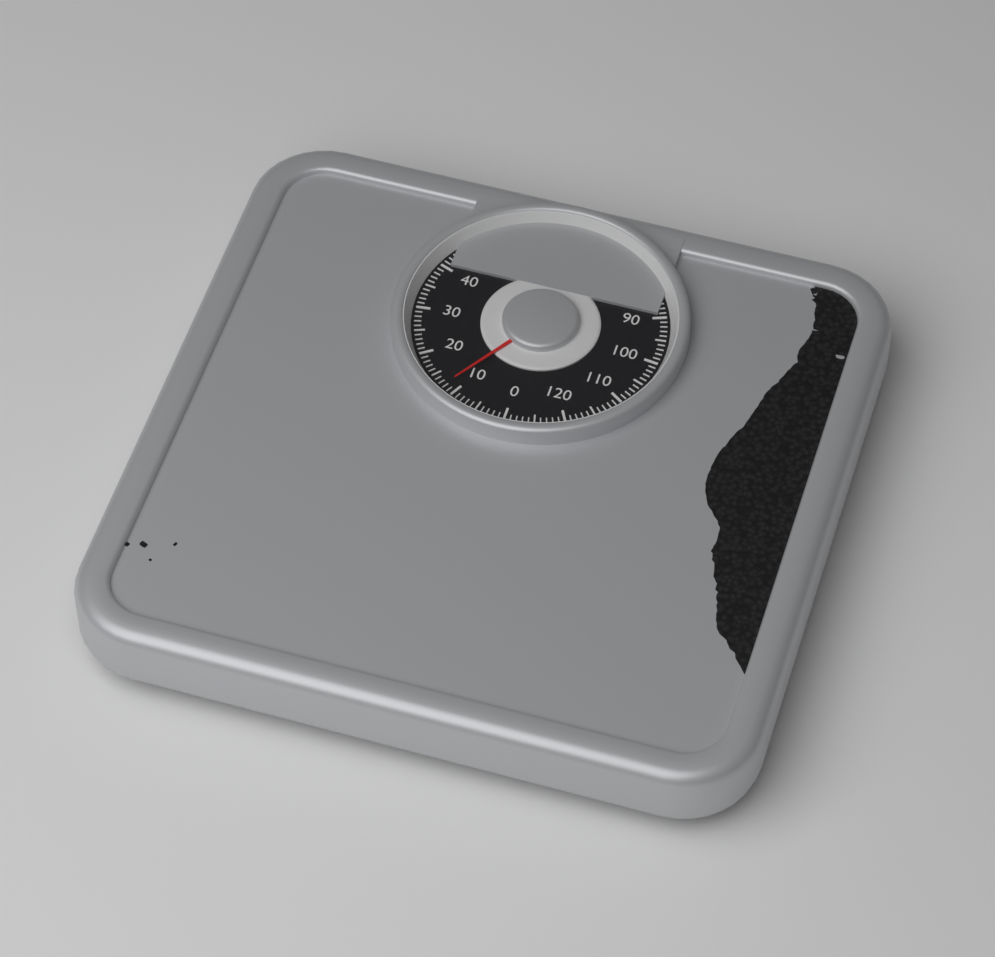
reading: 12 kg
